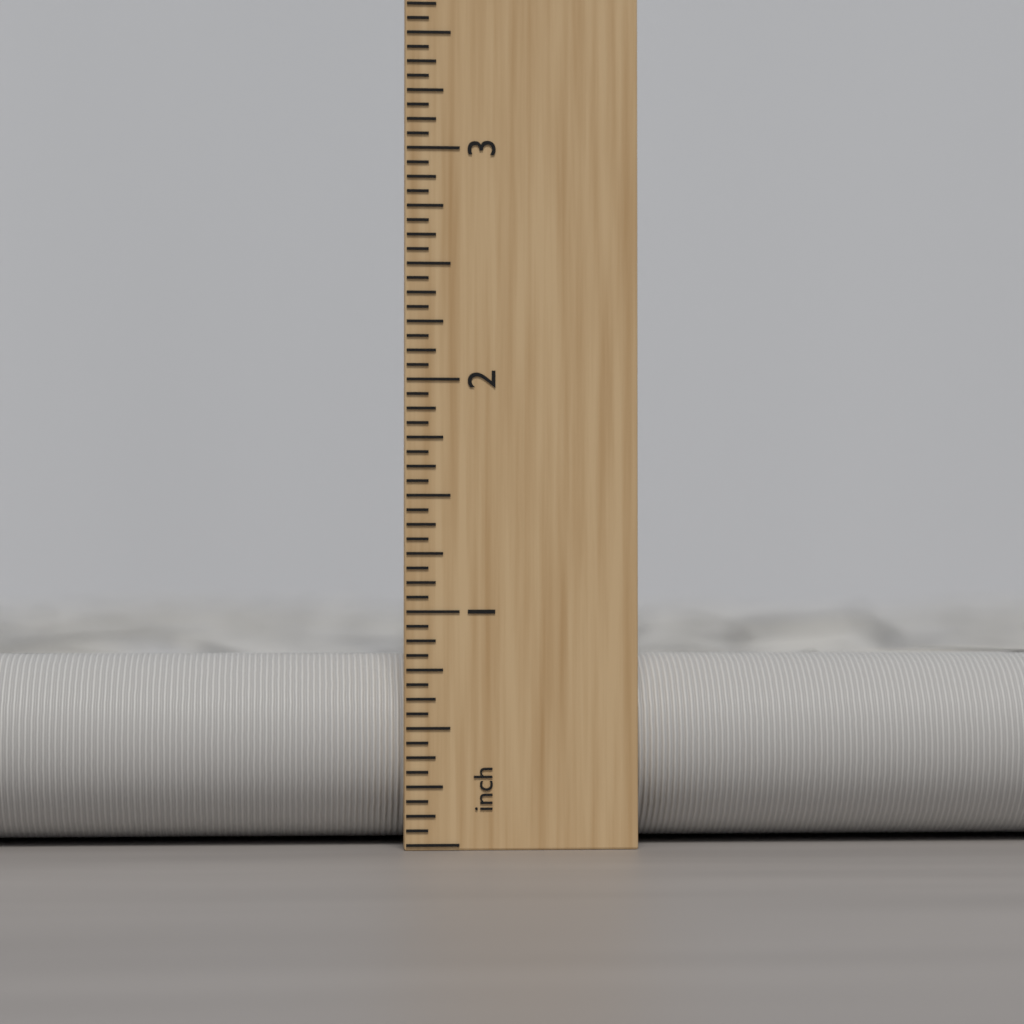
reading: 0.8125 inch
